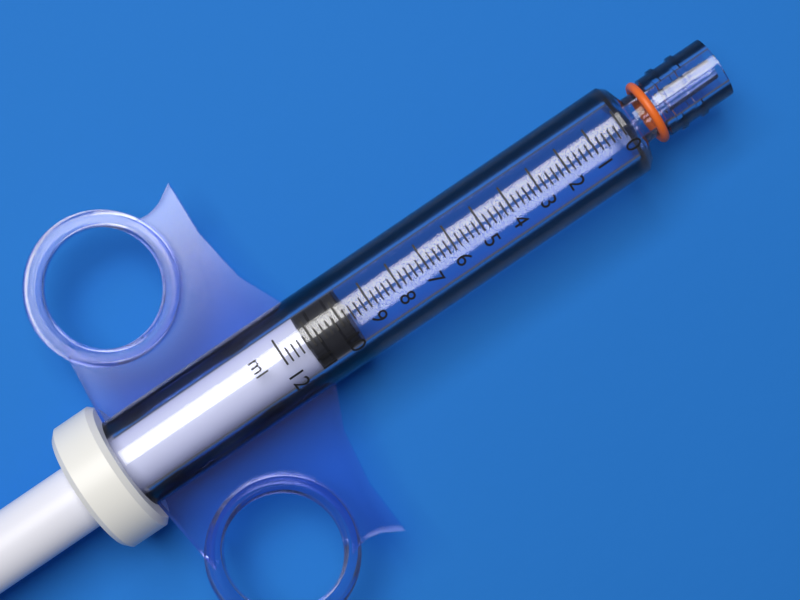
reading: 9.8 ml
